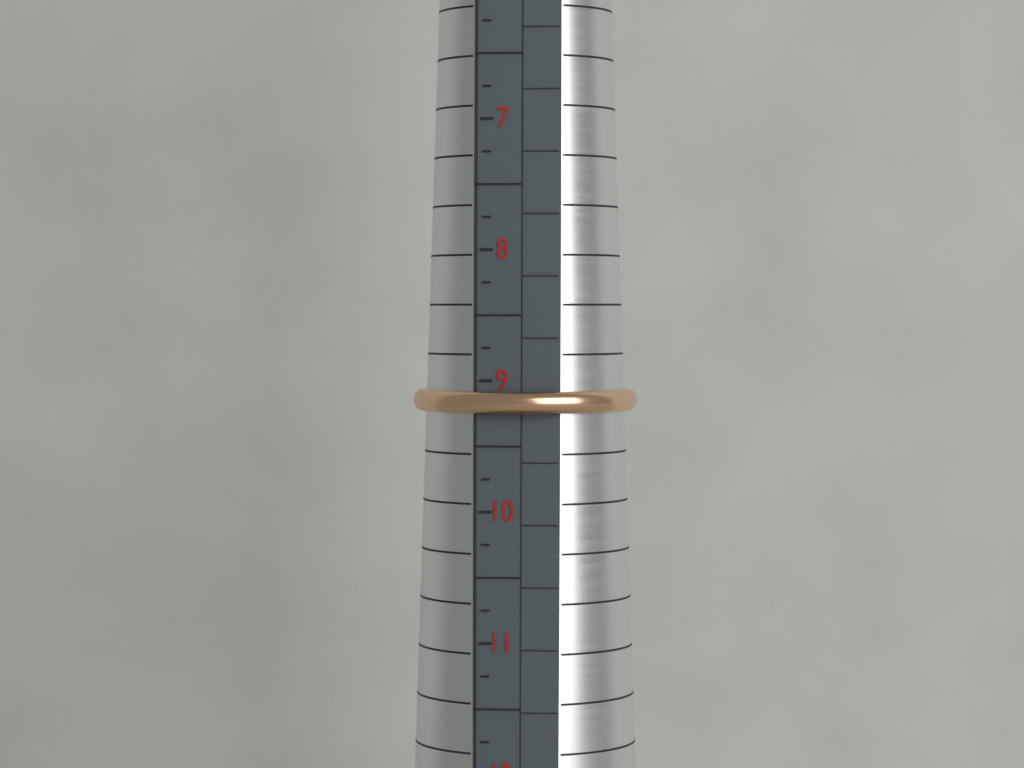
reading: 9.25 (no unit)
